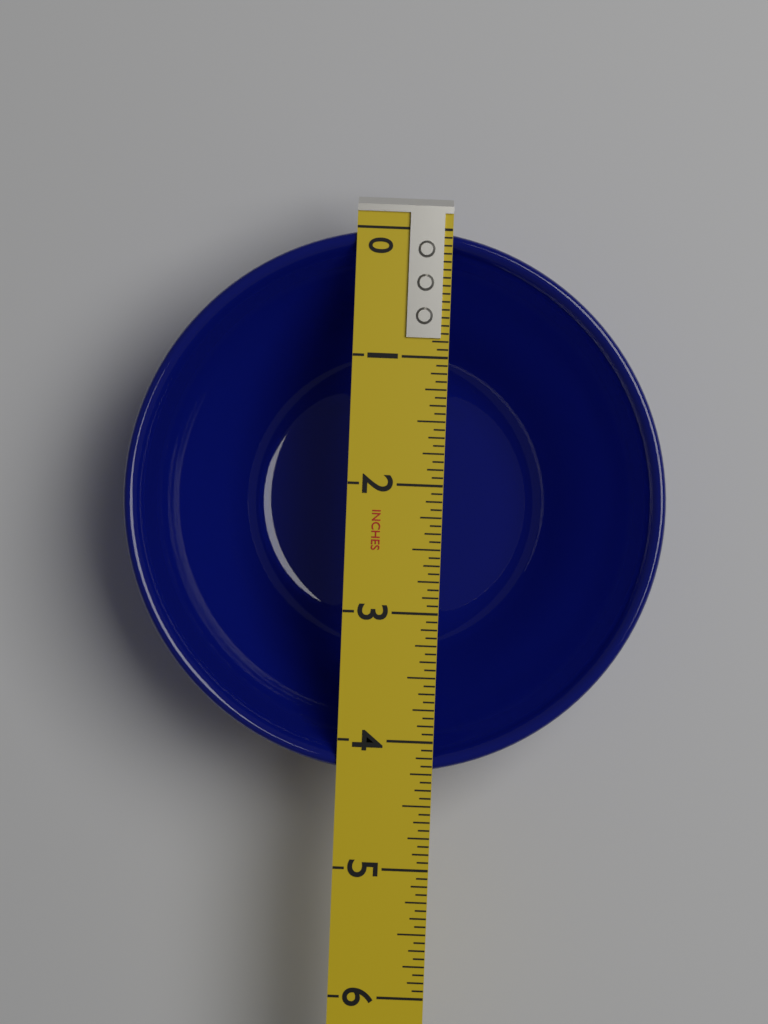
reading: 4.2500 in
